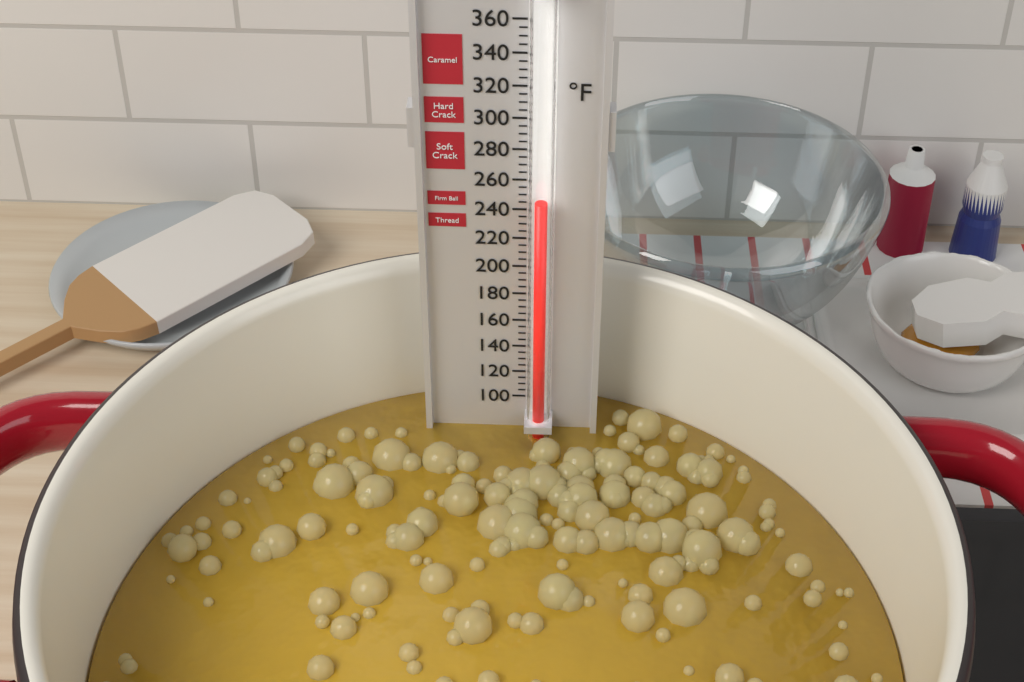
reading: 250 °F
